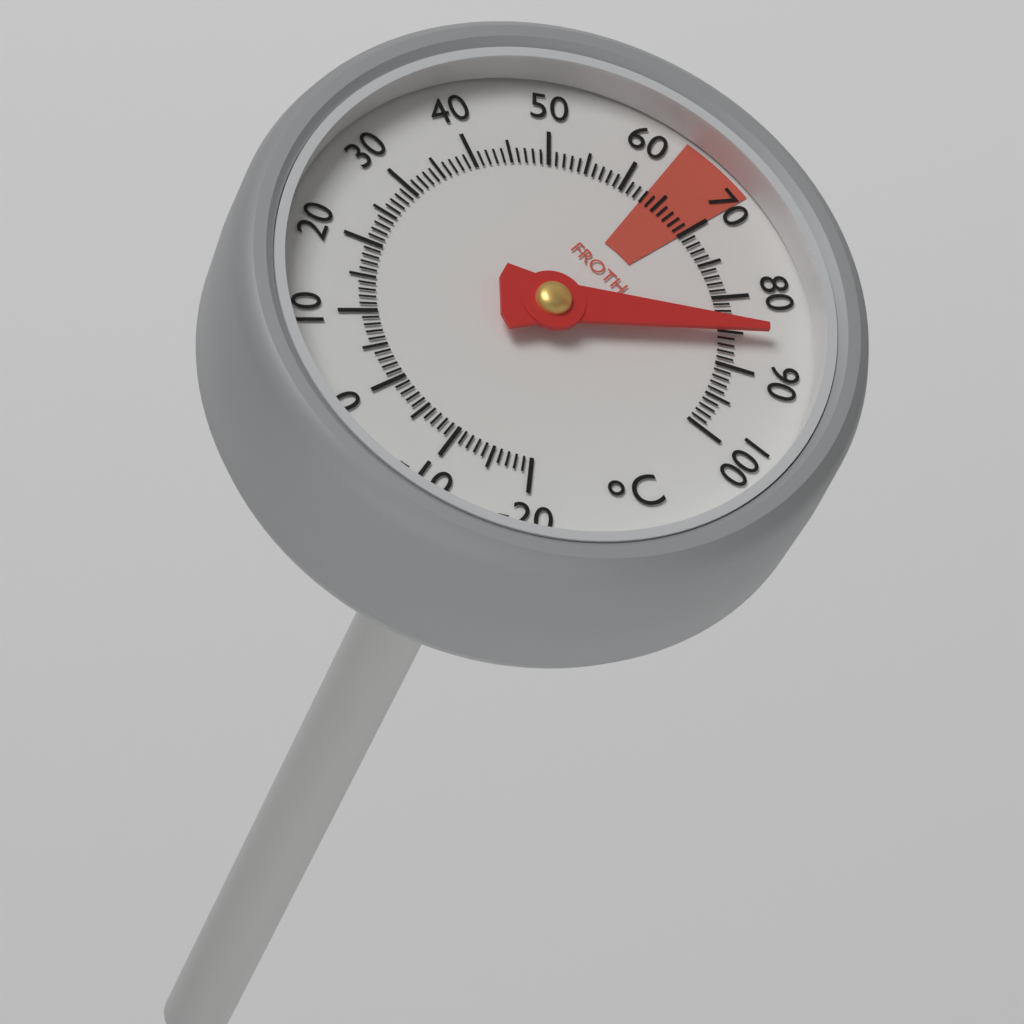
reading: 85 °C
